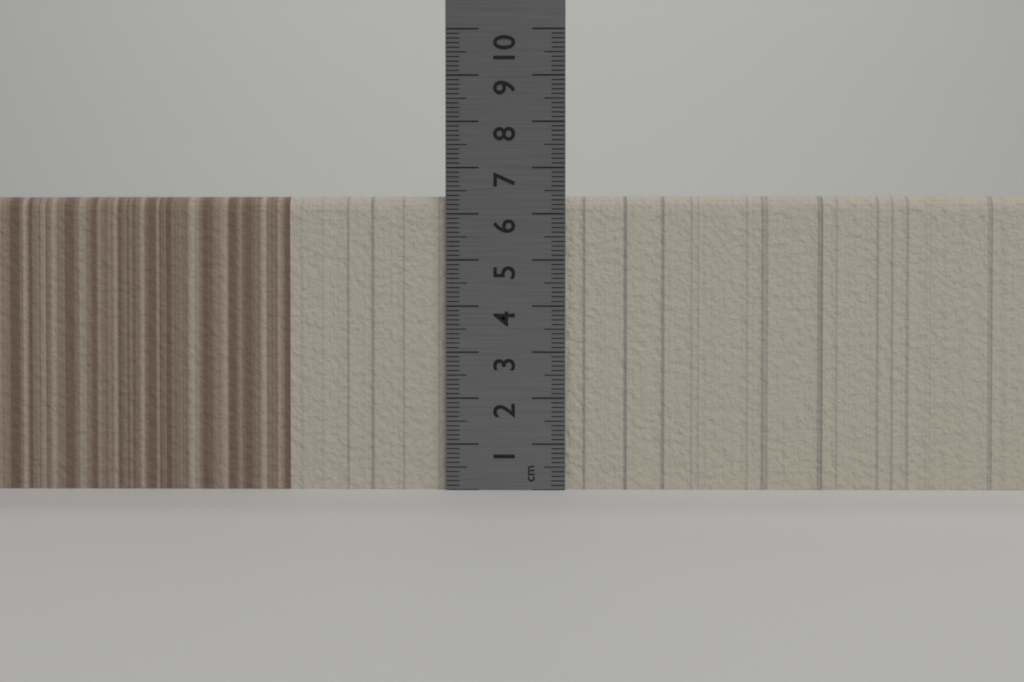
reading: 6.4 cm
